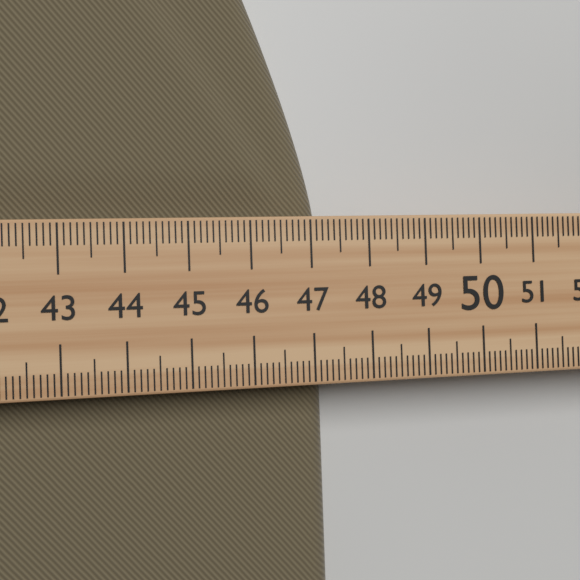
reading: 47.3 (no unit)
